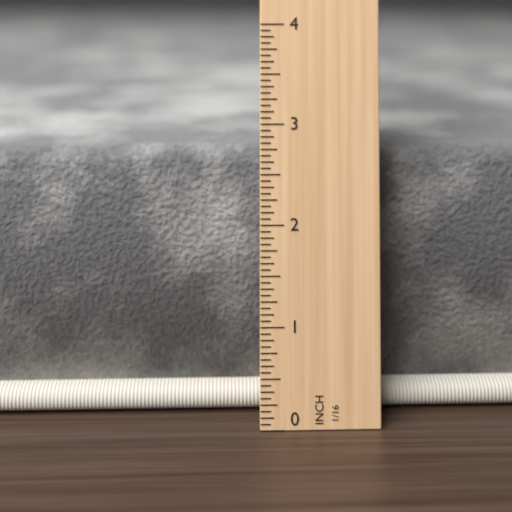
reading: 2.6875 in
